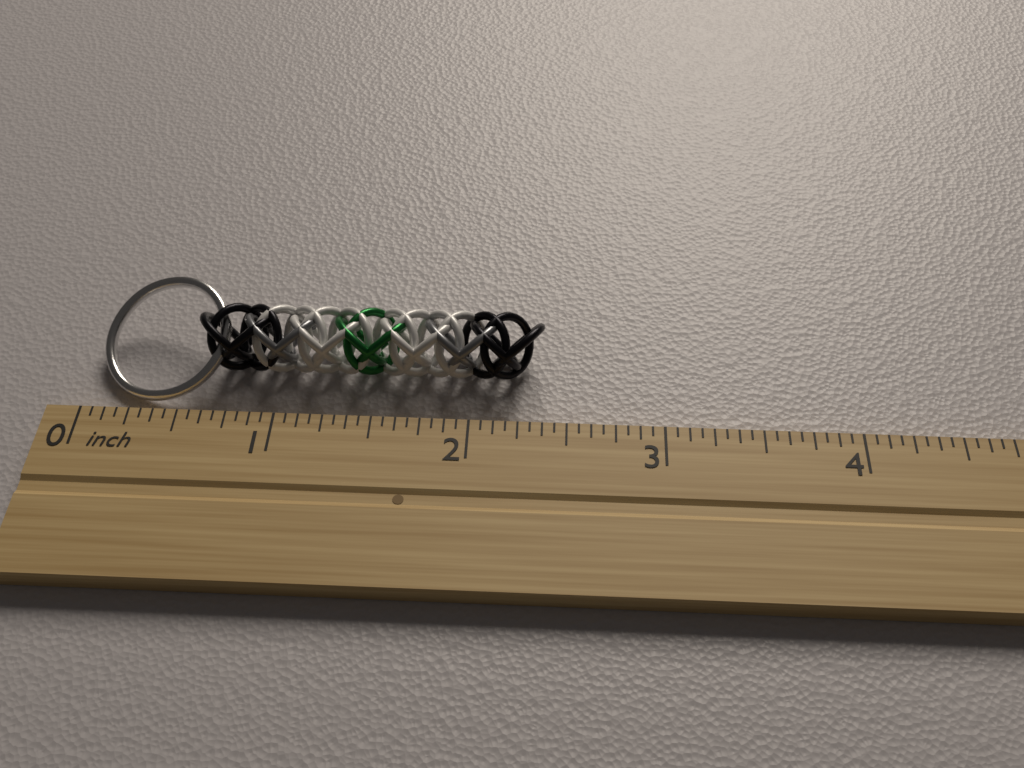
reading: 2.3750 inch
